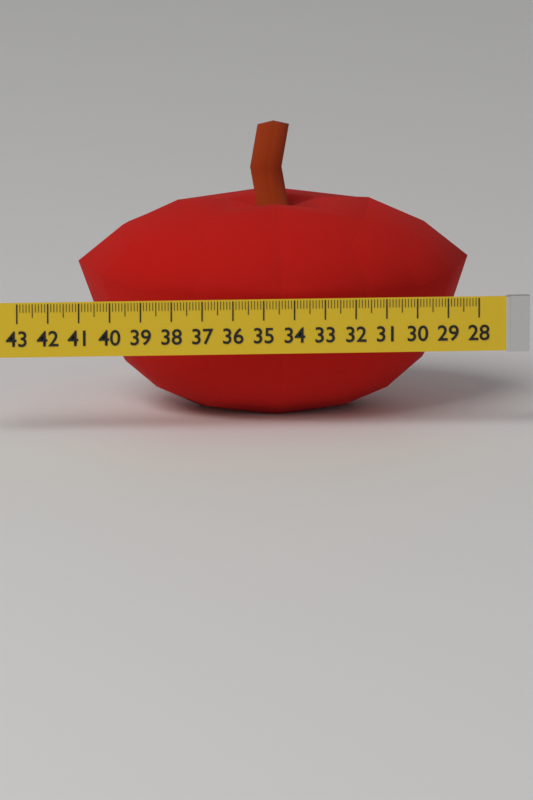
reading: 40.8 (no unit)
